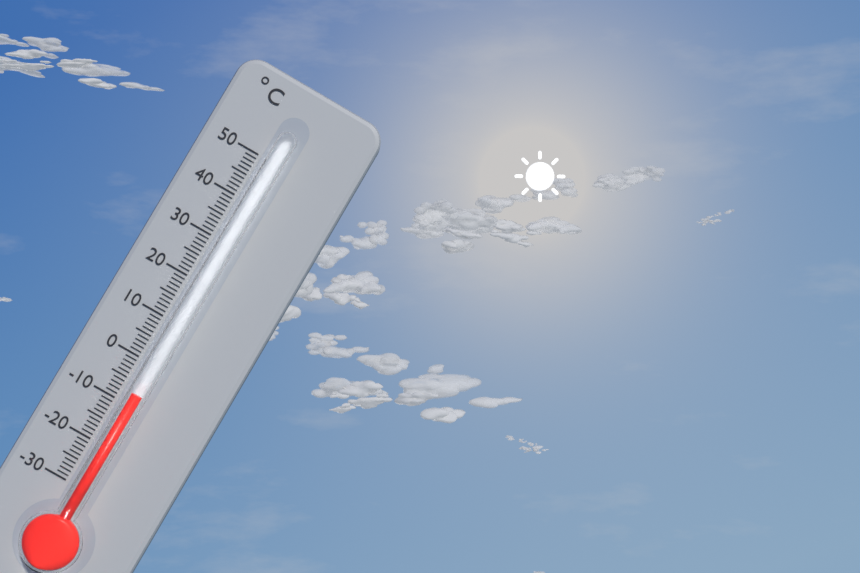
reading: -7 °C
